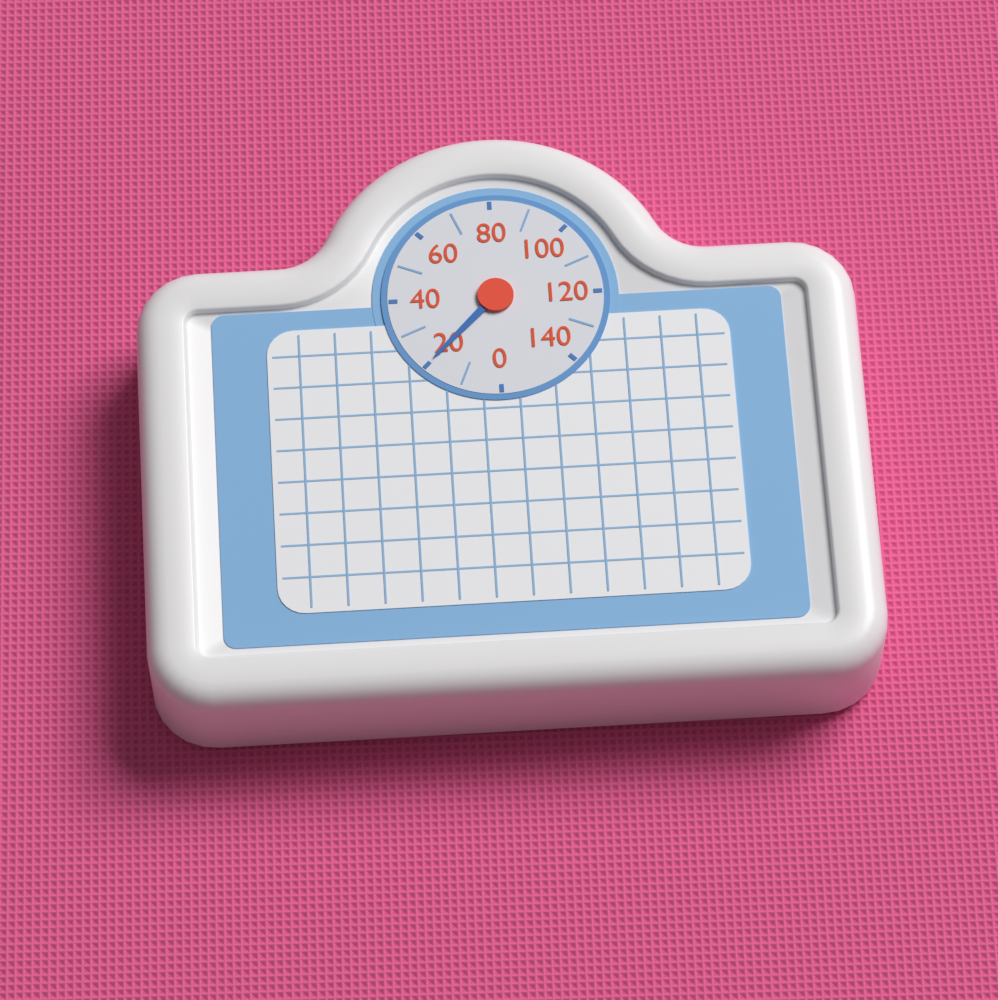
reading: 20 (no unit)
